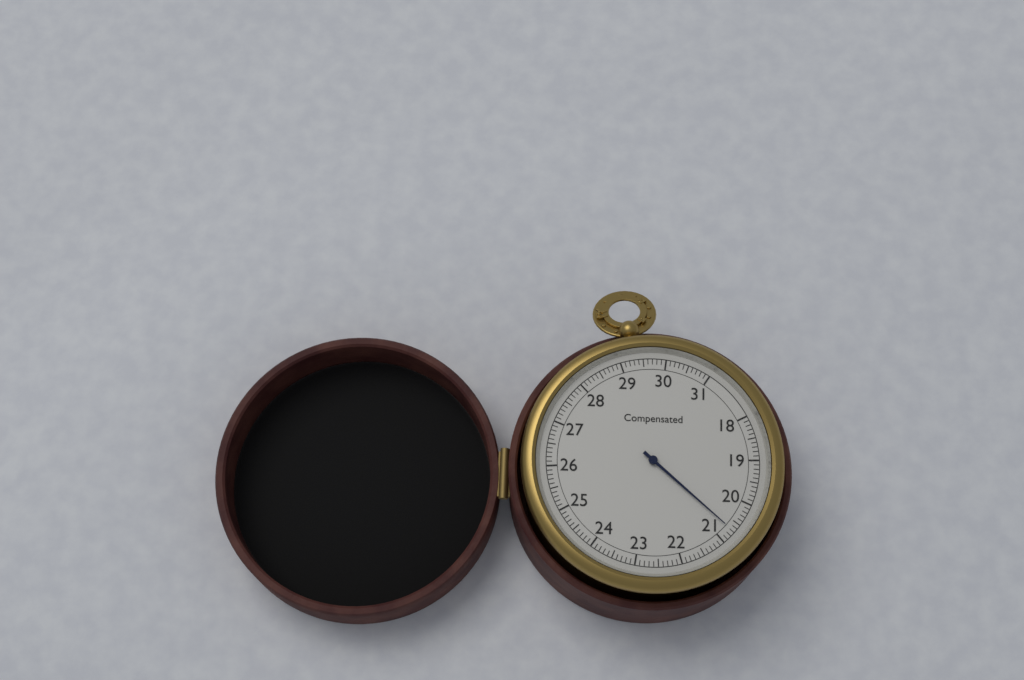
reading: 20.7 (no unit)
